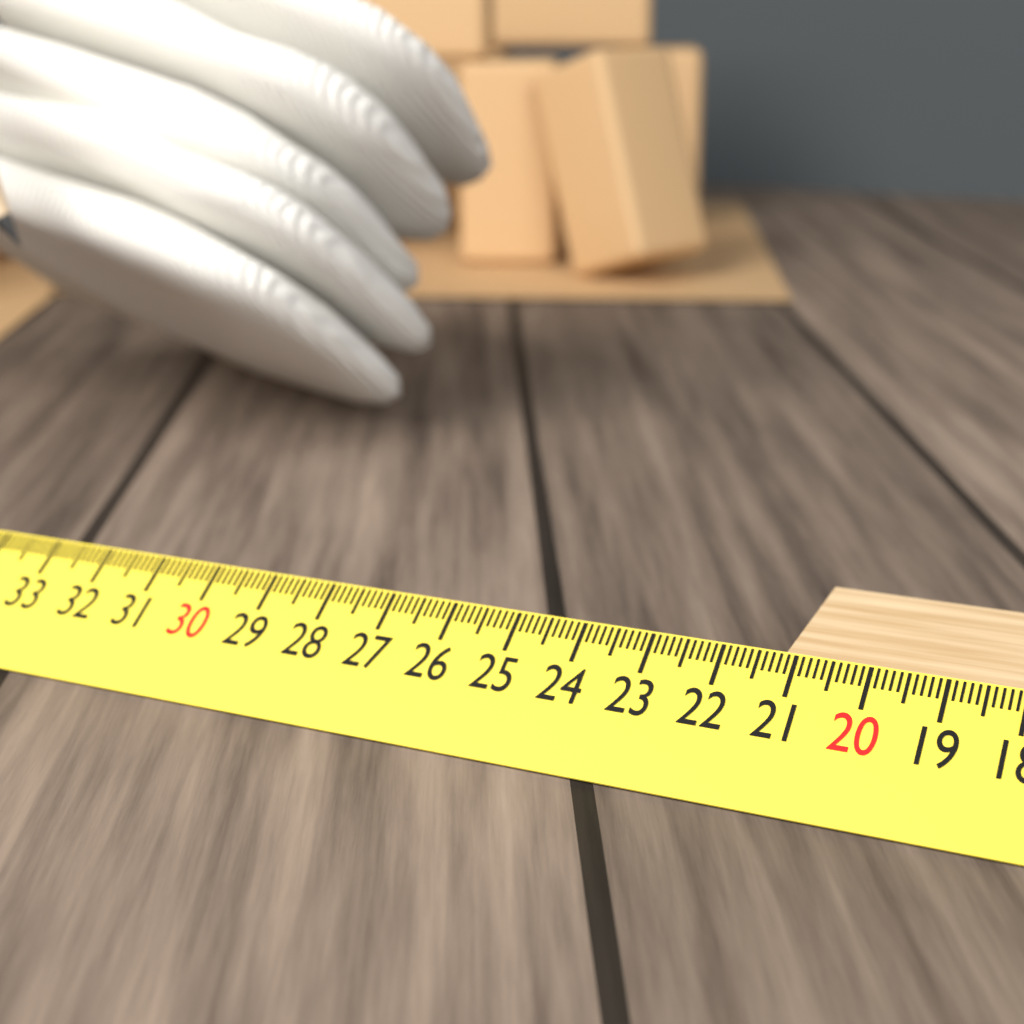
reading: 21.2 cm
